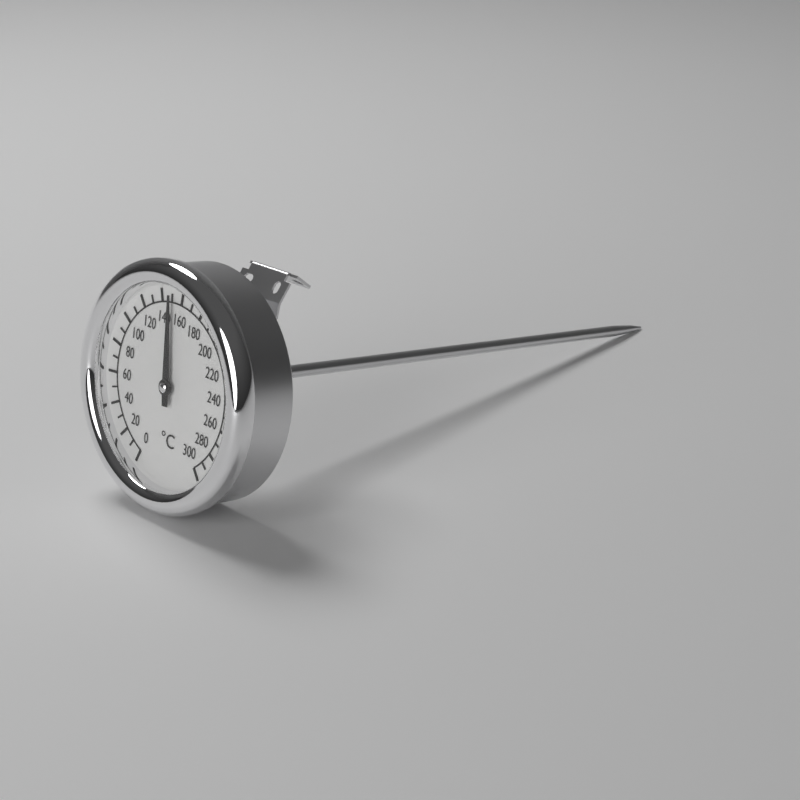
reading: 150 °C
